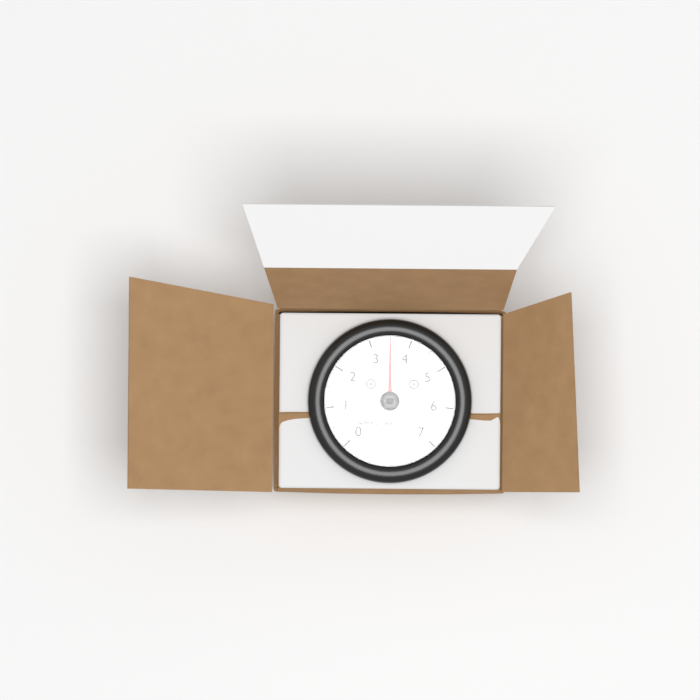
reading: 3.5 RPM x 1000
